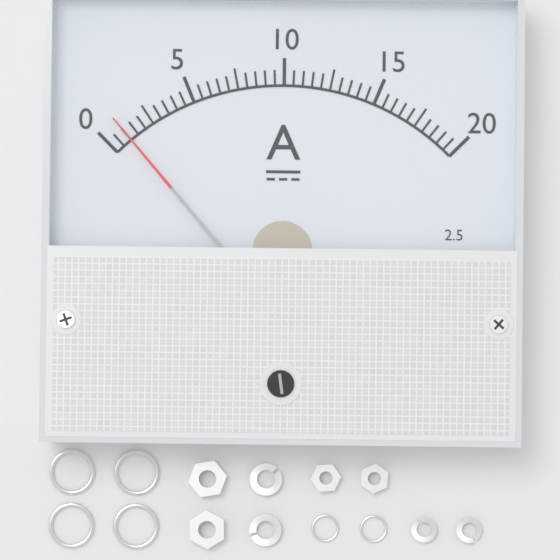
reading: 1.0 A
